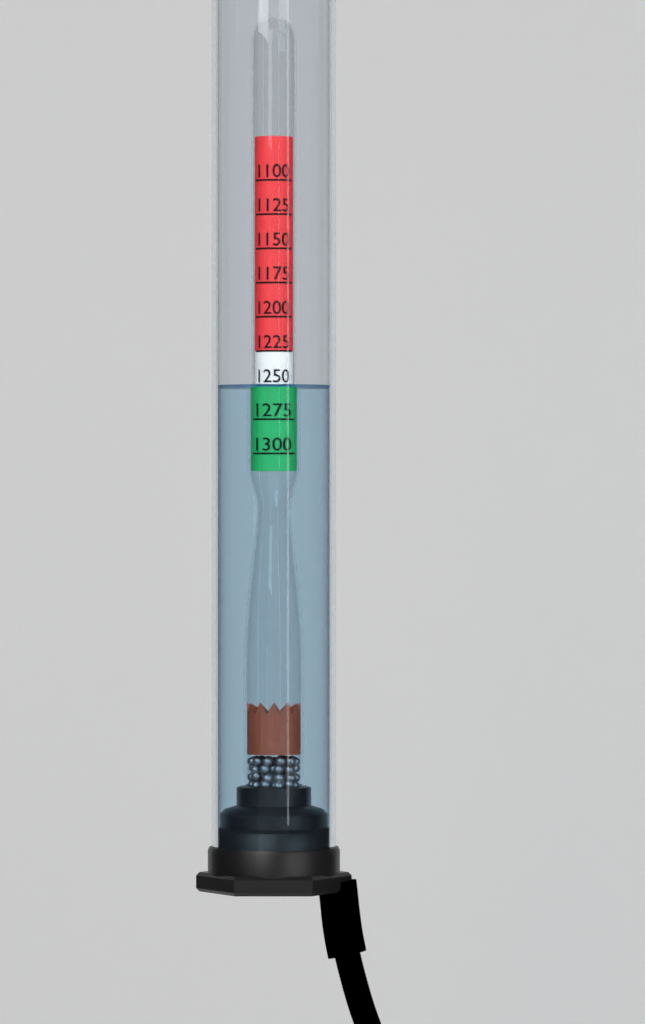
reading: 1250 (no unit)
